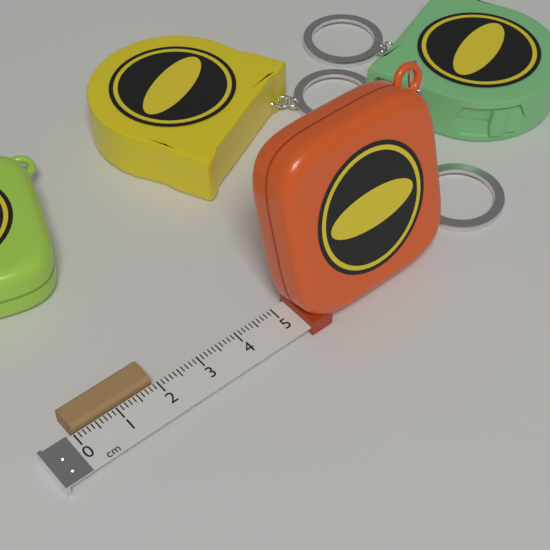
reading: 1.9 cm
